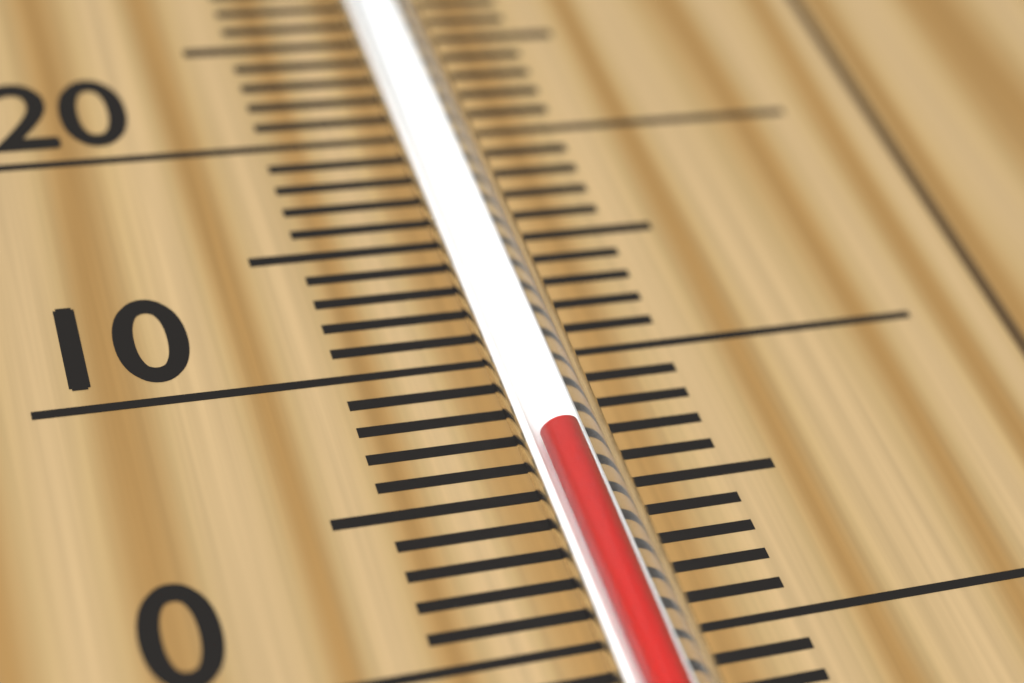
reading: 6 °C
